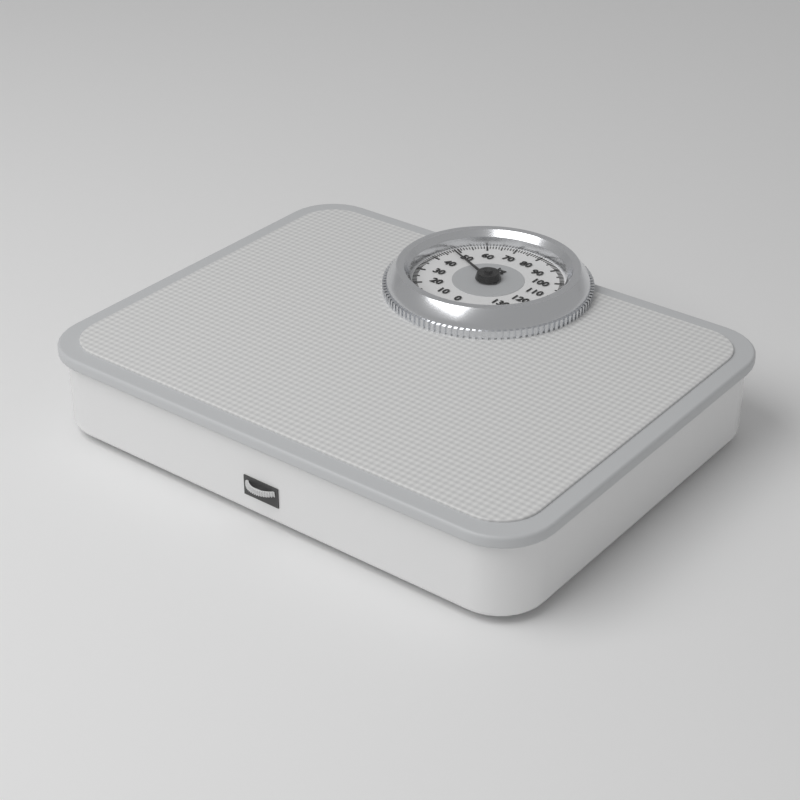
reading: 48 kg
